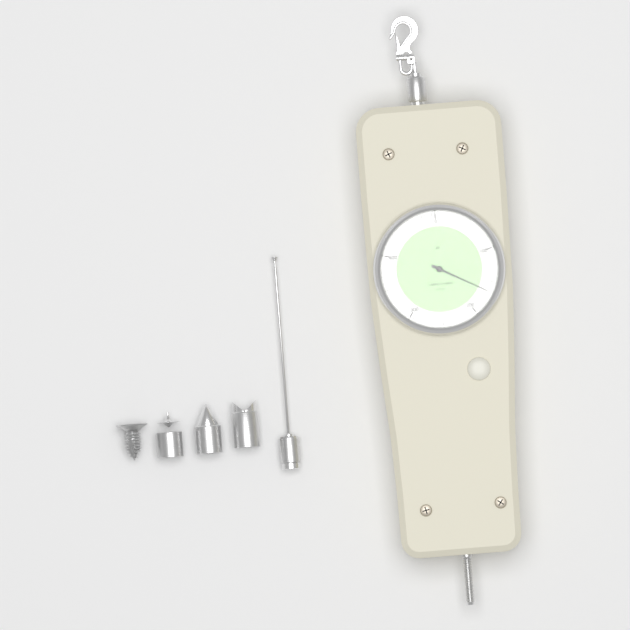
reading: 165 N
